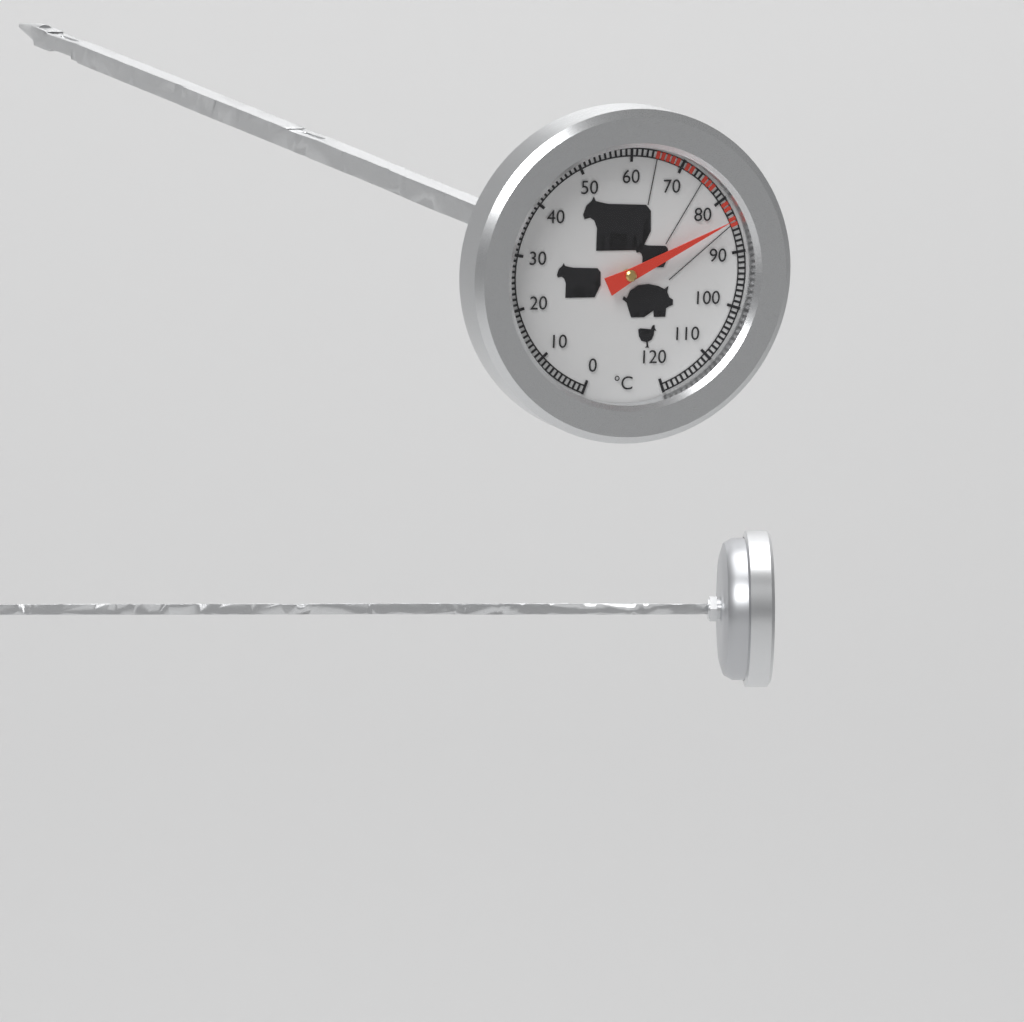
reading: 84 °C
